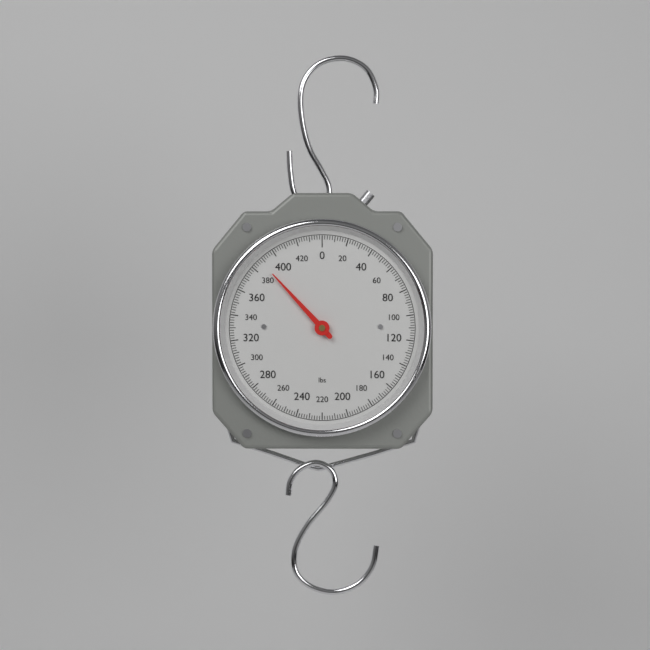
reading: 388 lbs
